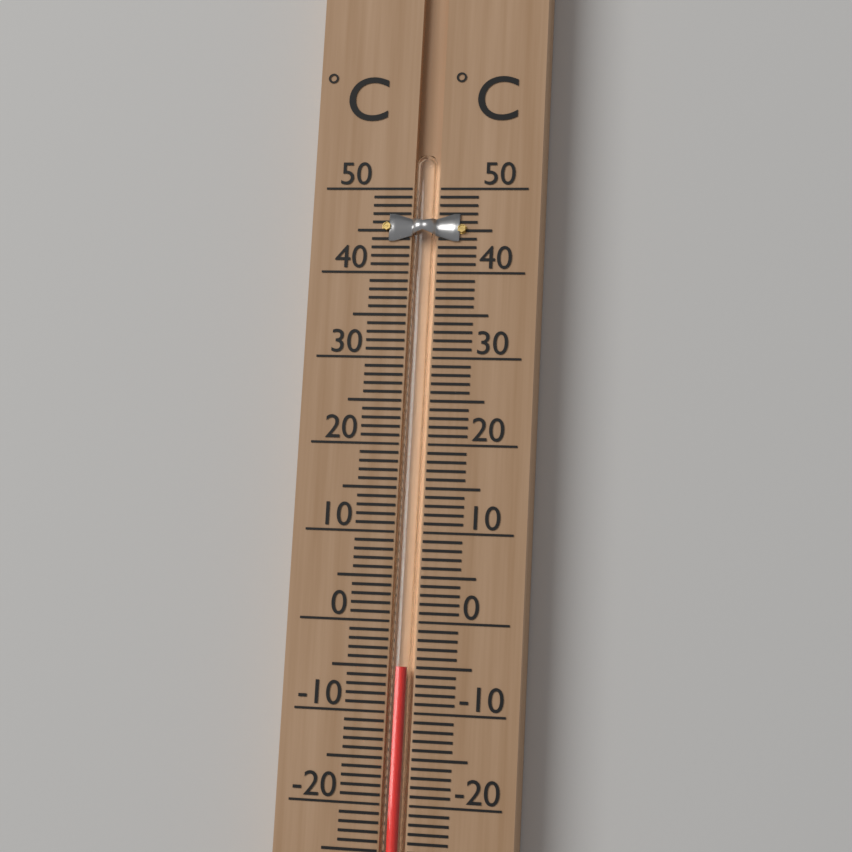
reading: -5 °C
